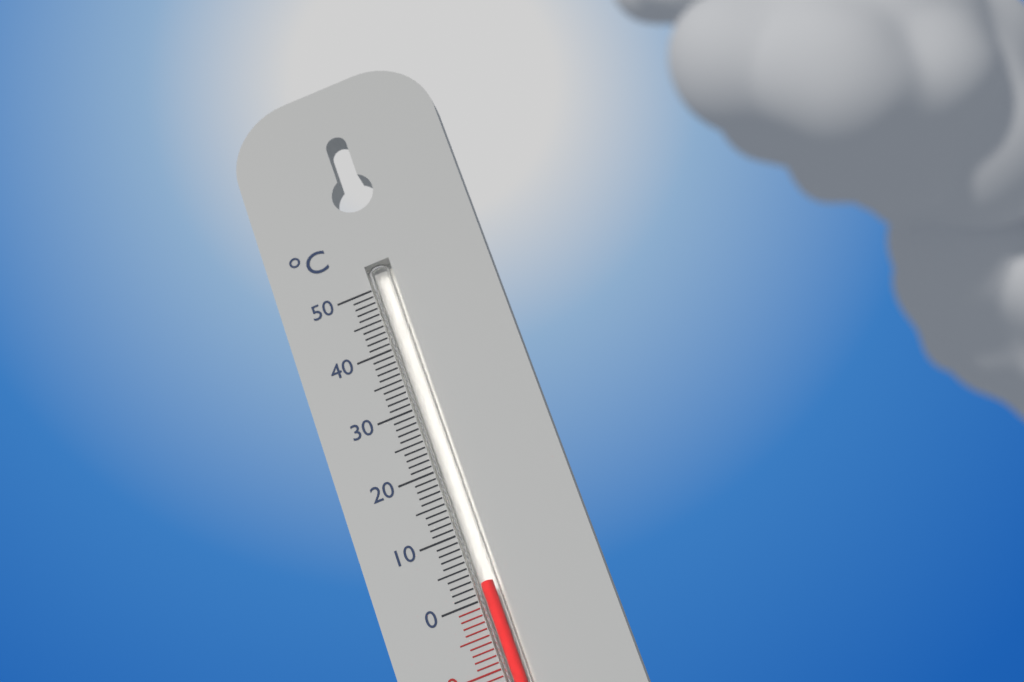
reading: 2 °C
